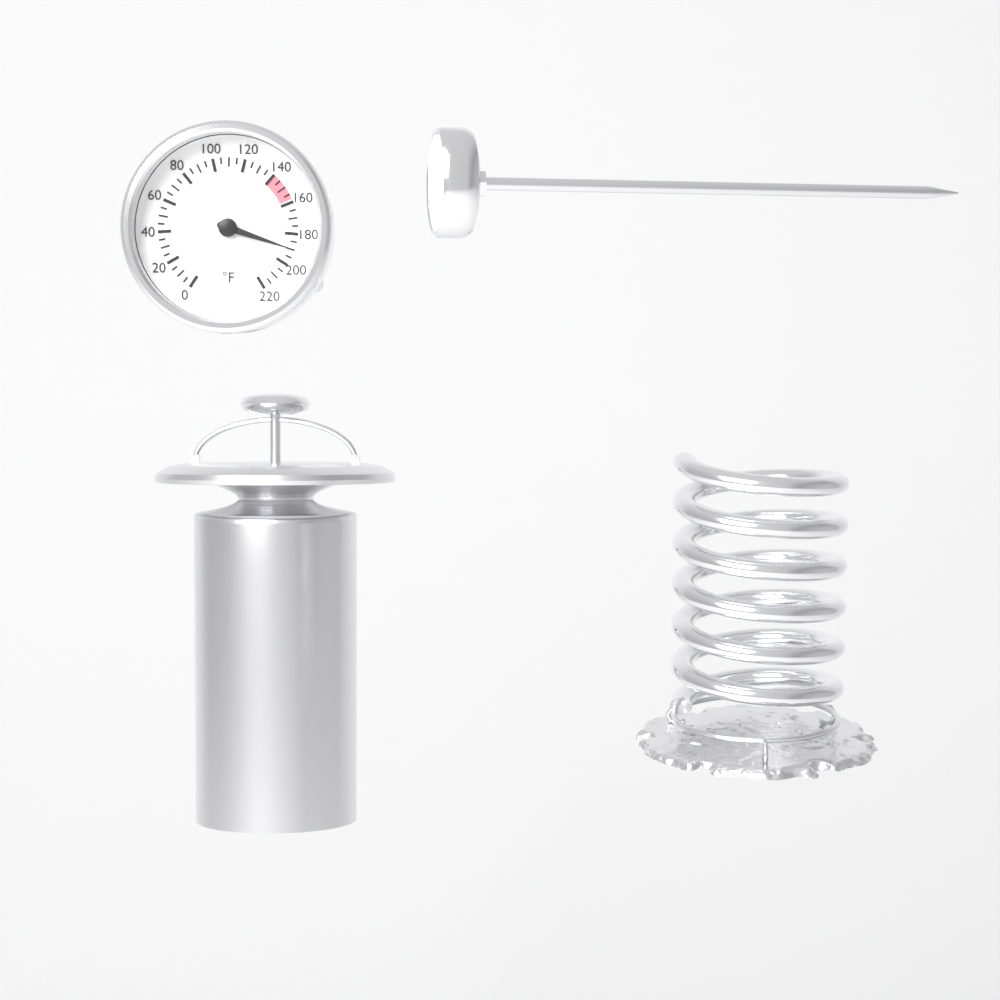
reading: 190 °F
